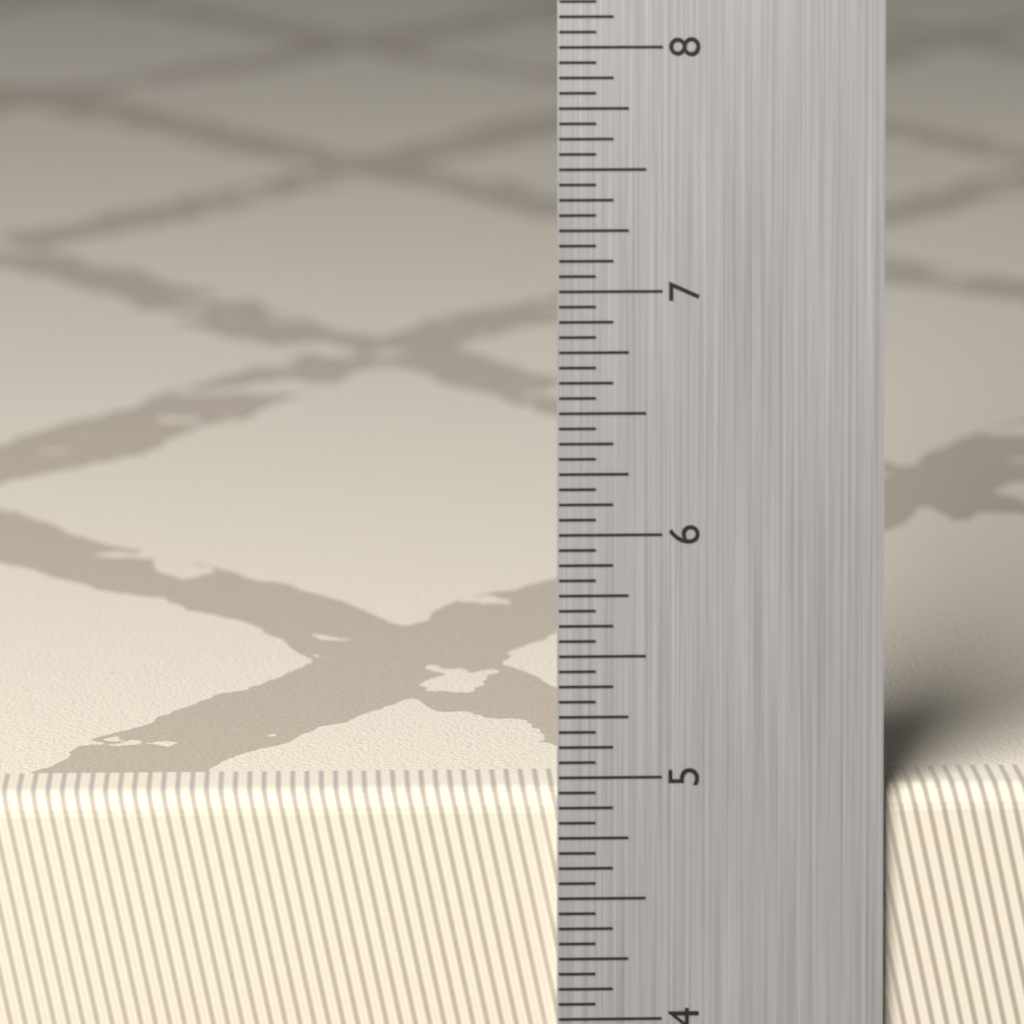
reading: 4.9375 in
